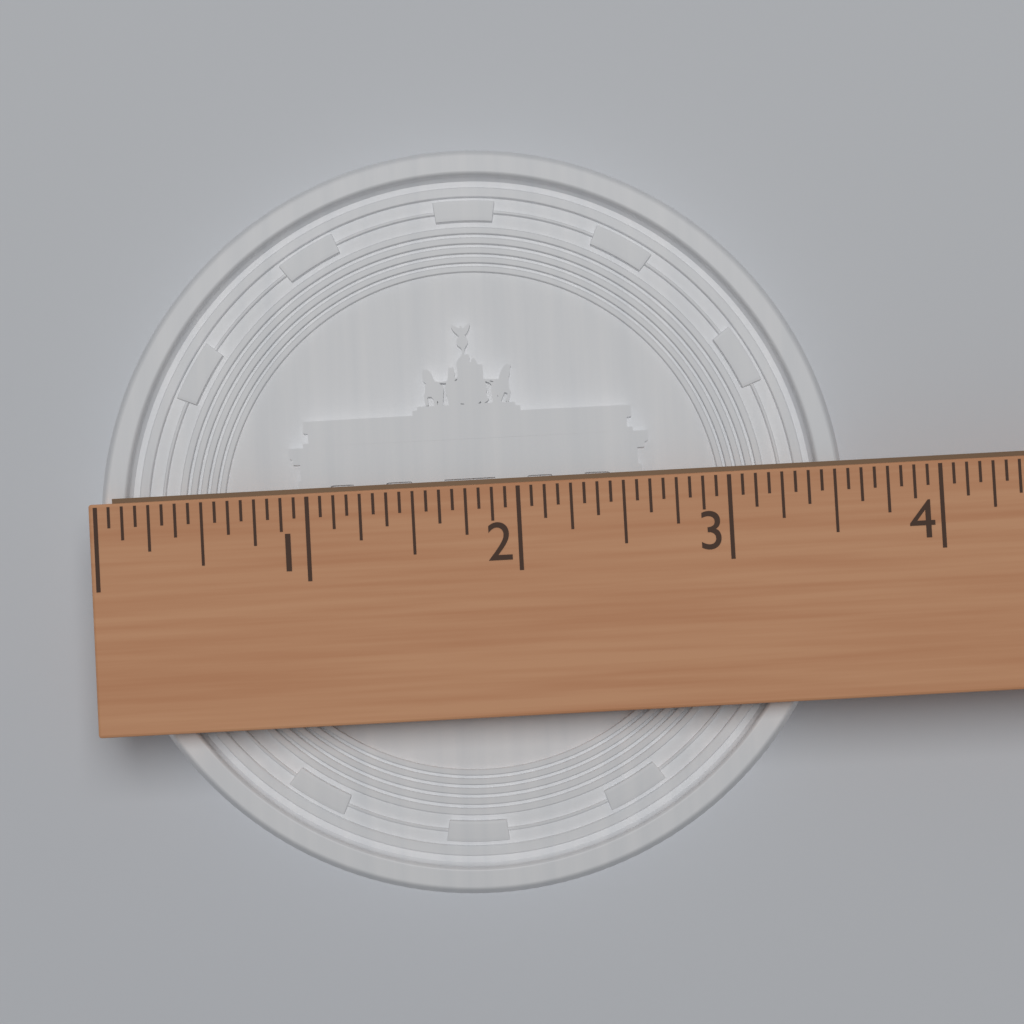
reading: 3.5625 (no unit)
